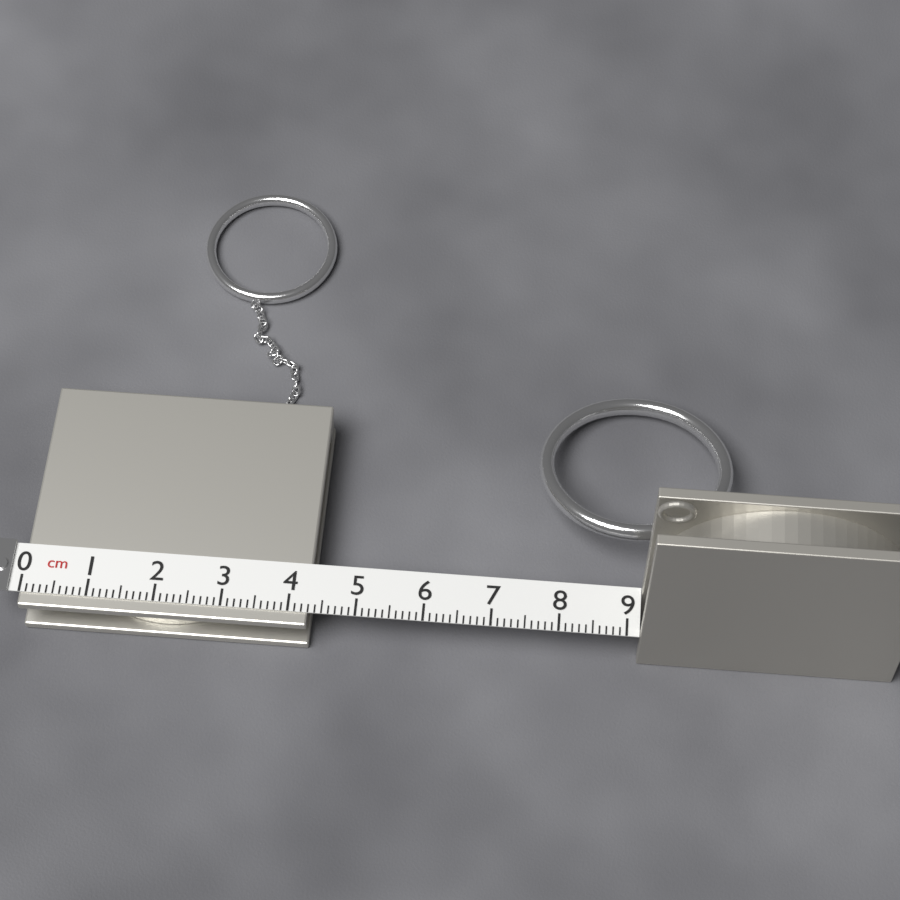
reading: 4.3 cm
